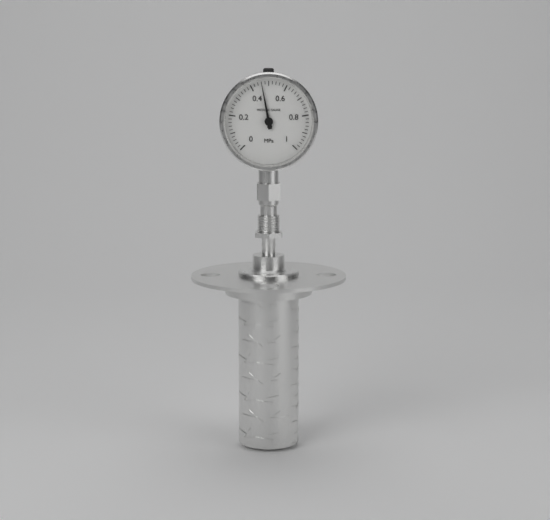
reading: 0.46 MPa
